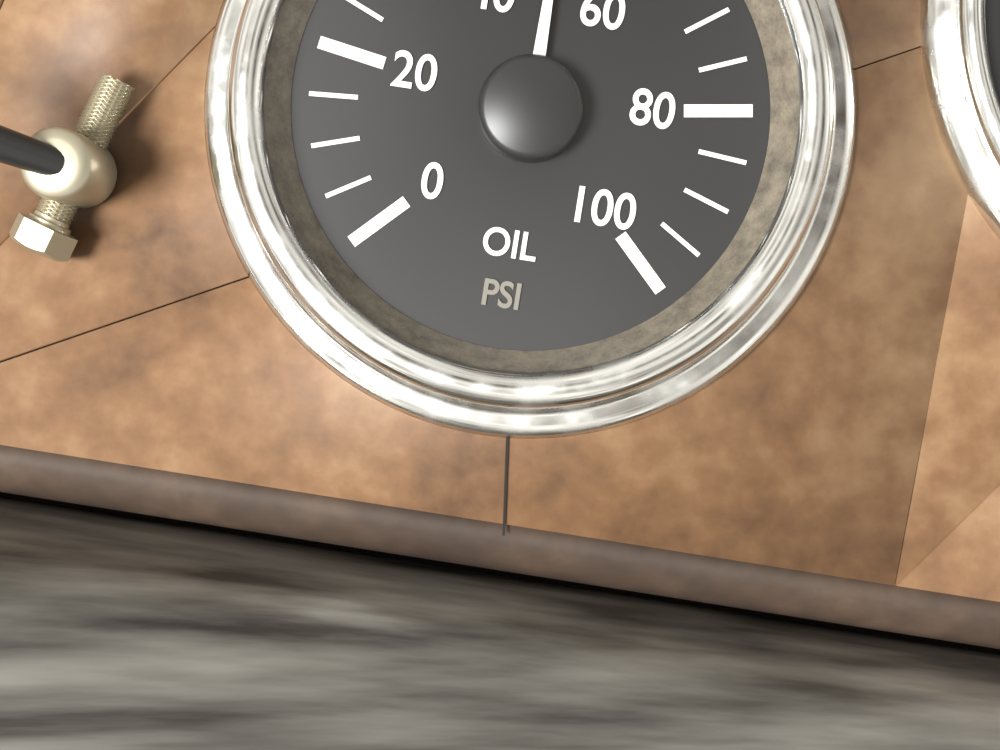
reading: 50 psi
